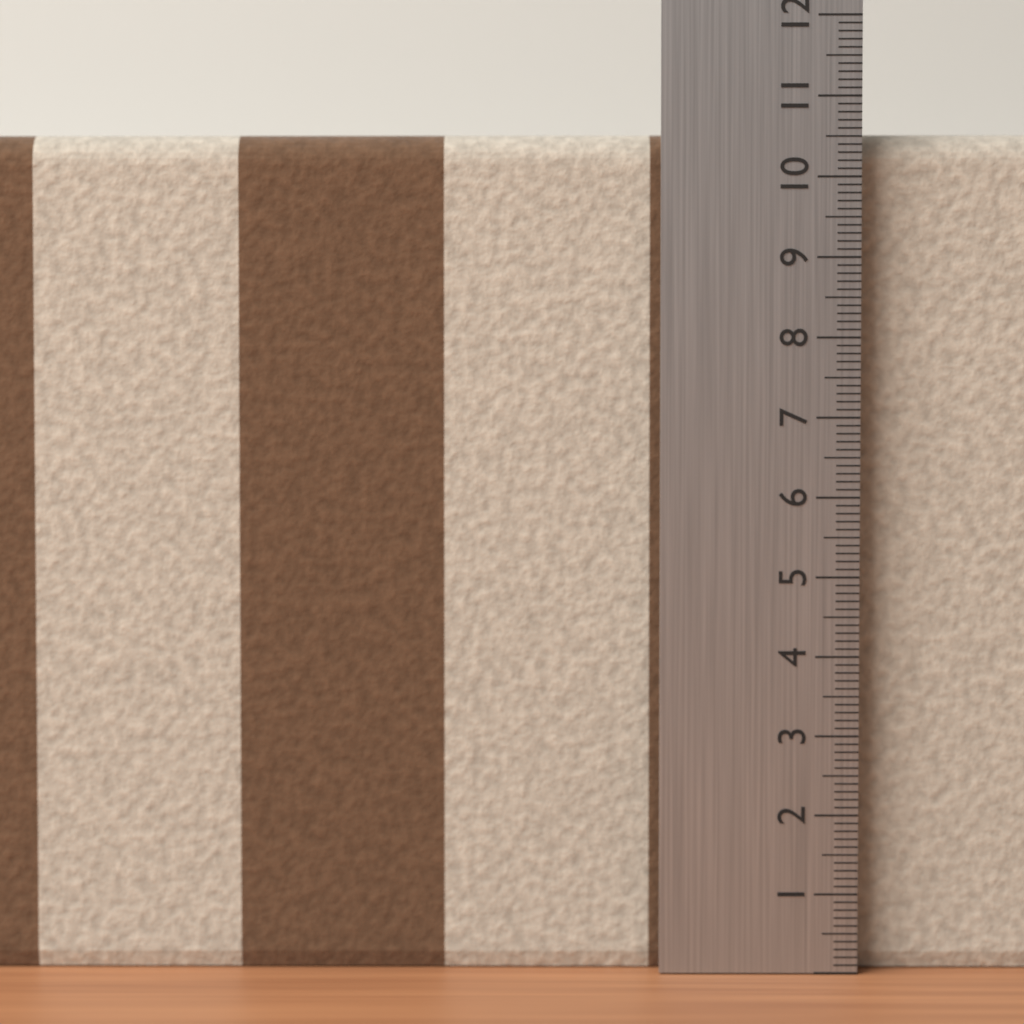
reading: 10.6 (no unit)
